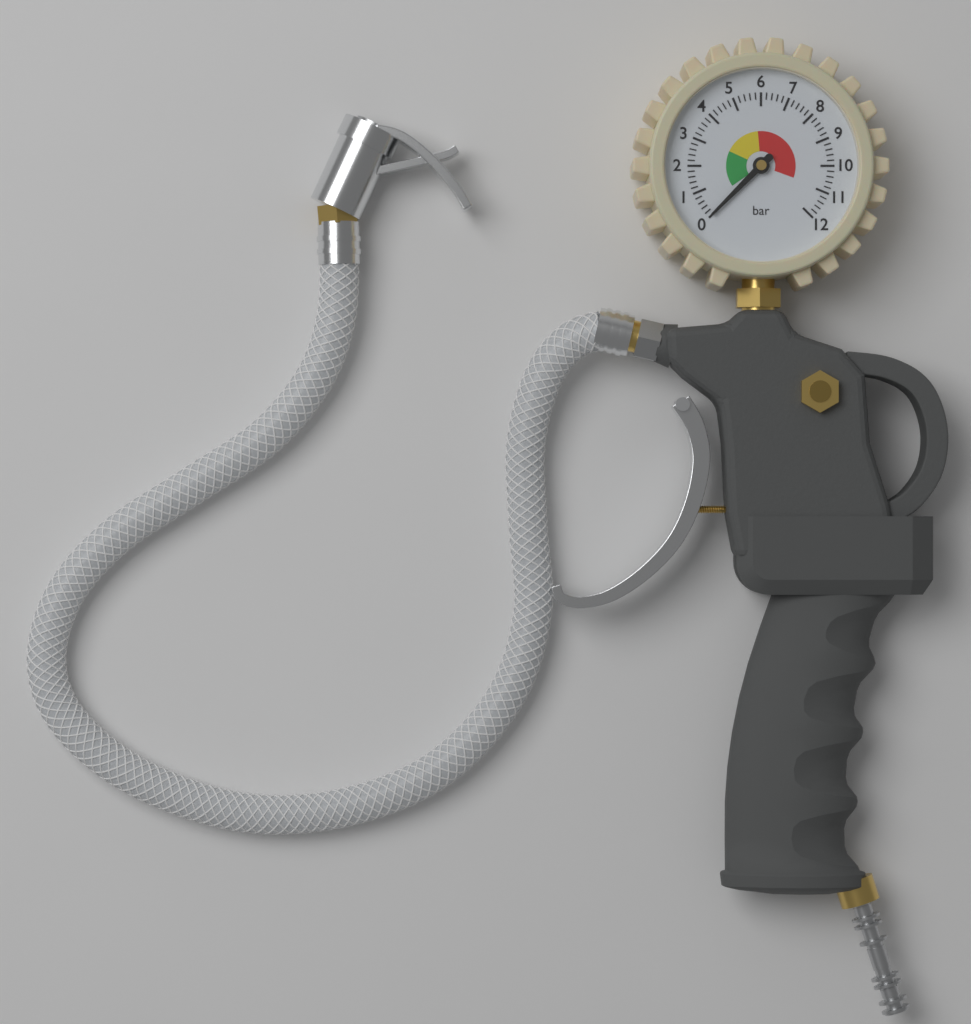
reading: 0.0 bar
